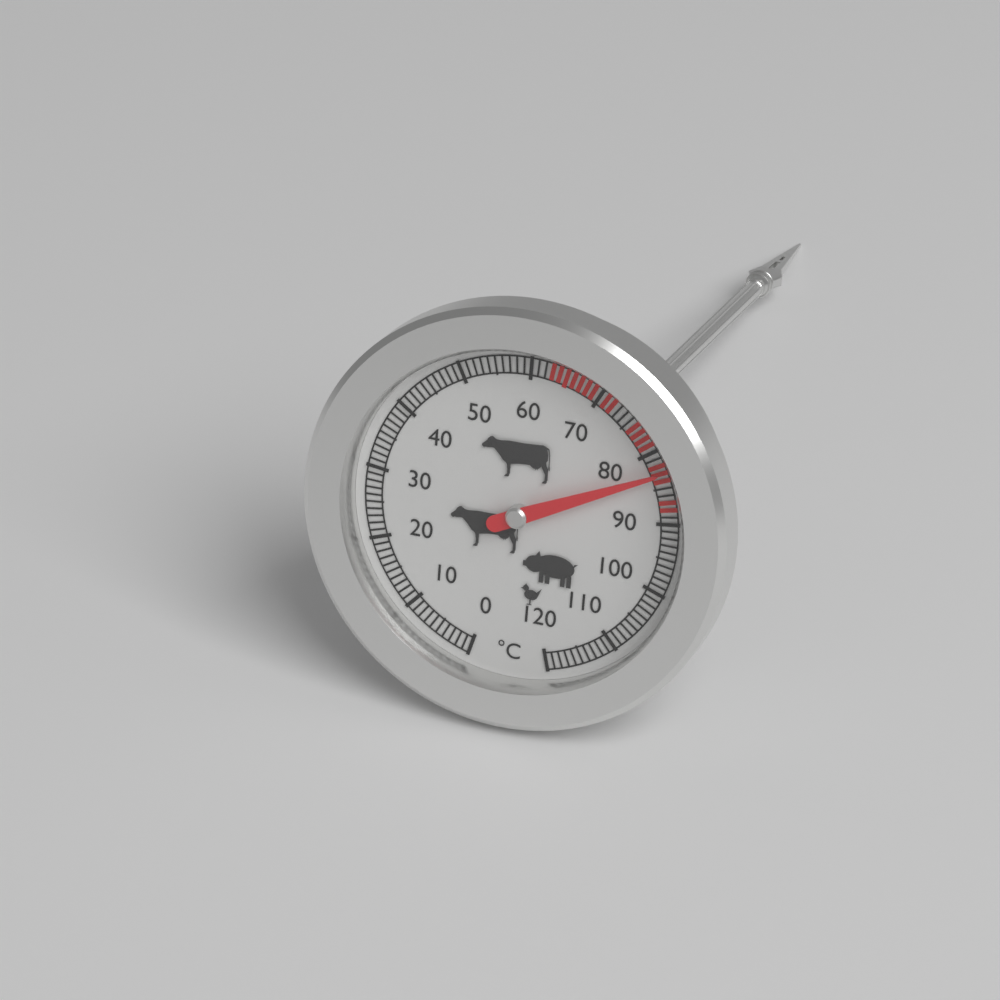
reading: 83 °C
